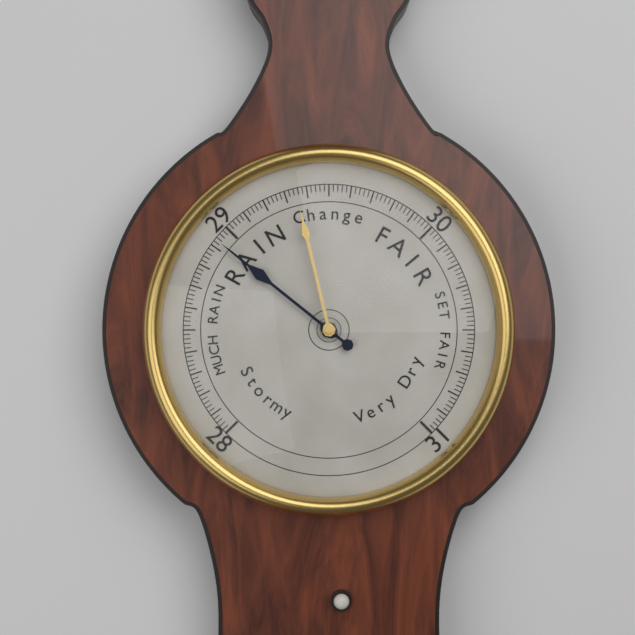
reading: 28.93 (no unit)
